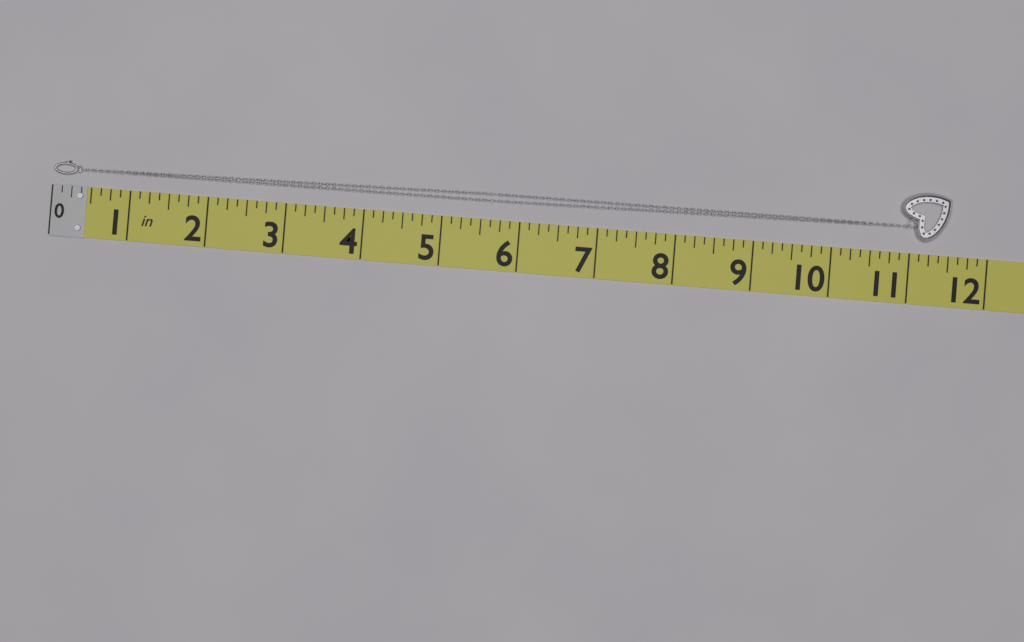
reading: 11.500 in
